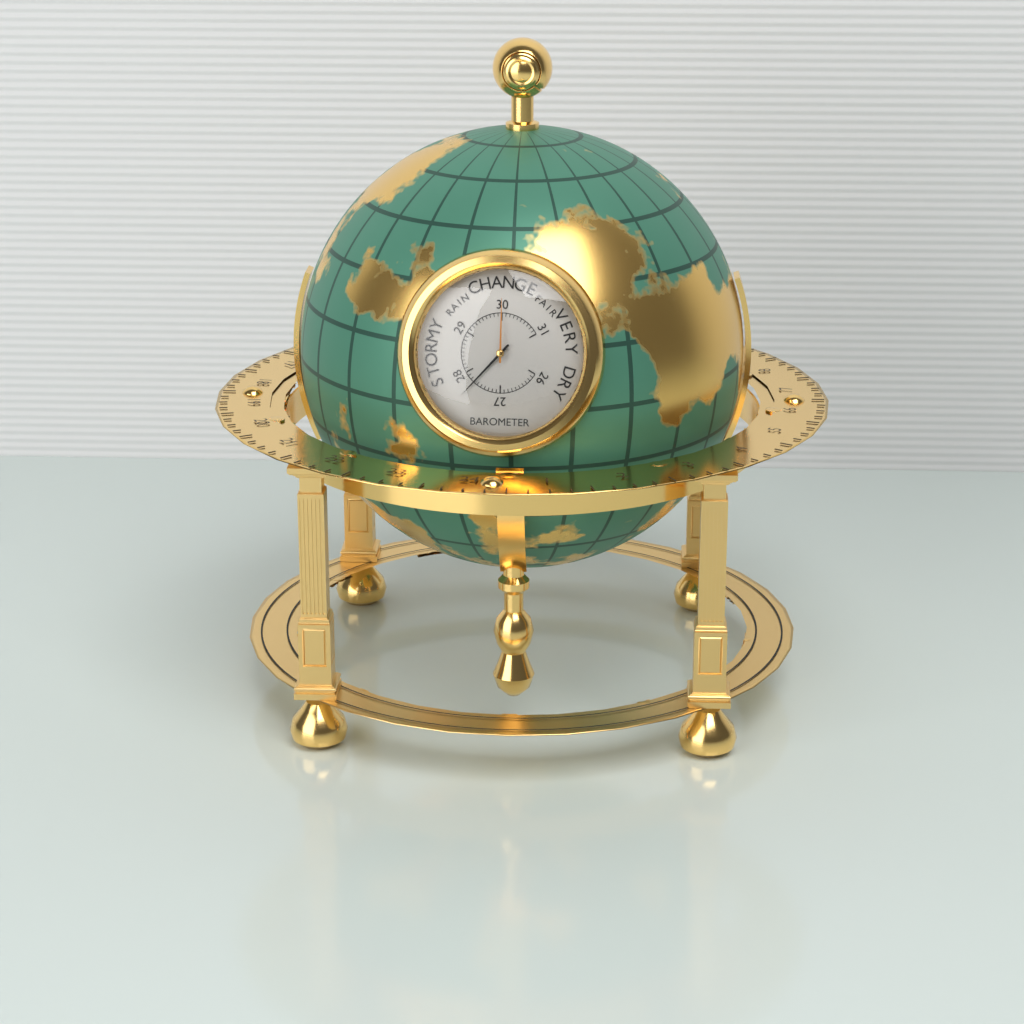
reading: 27.7 inHg
